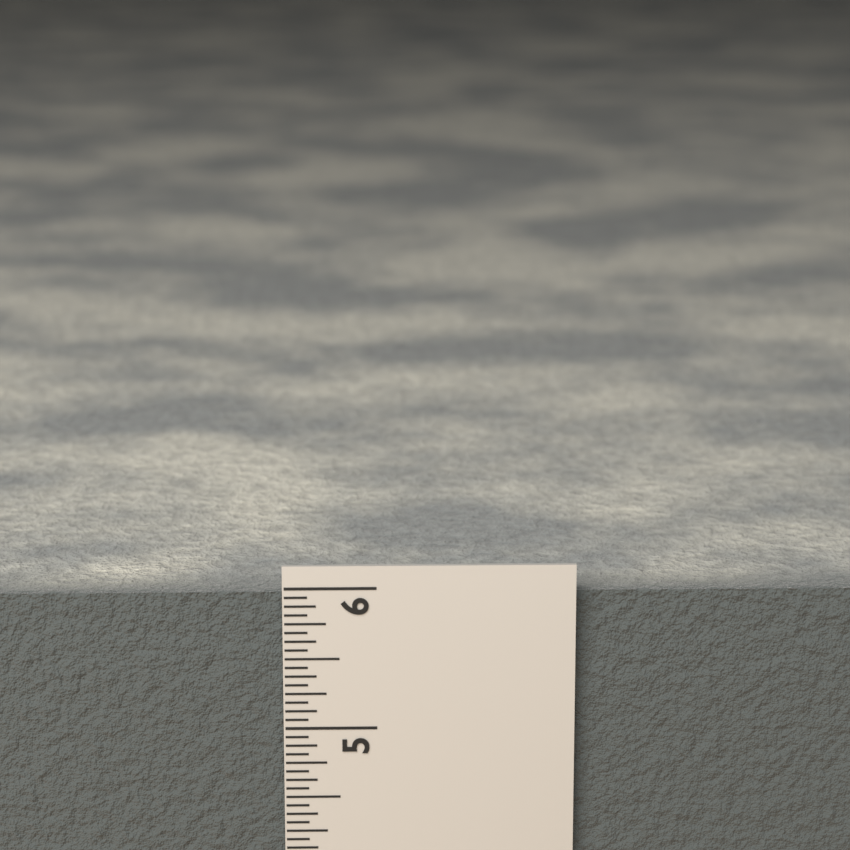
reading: 5.9375 in
